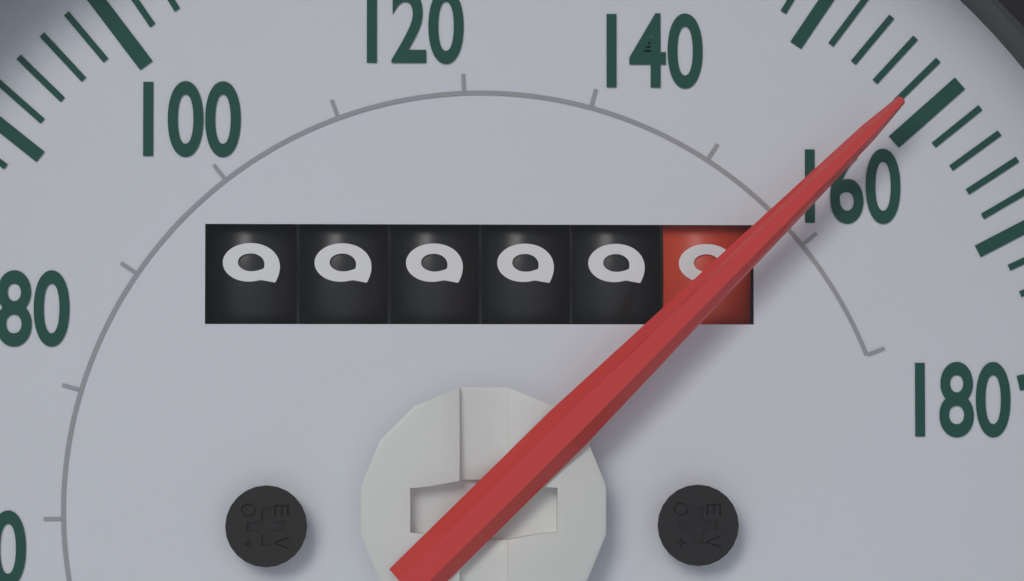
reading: 158 mph
